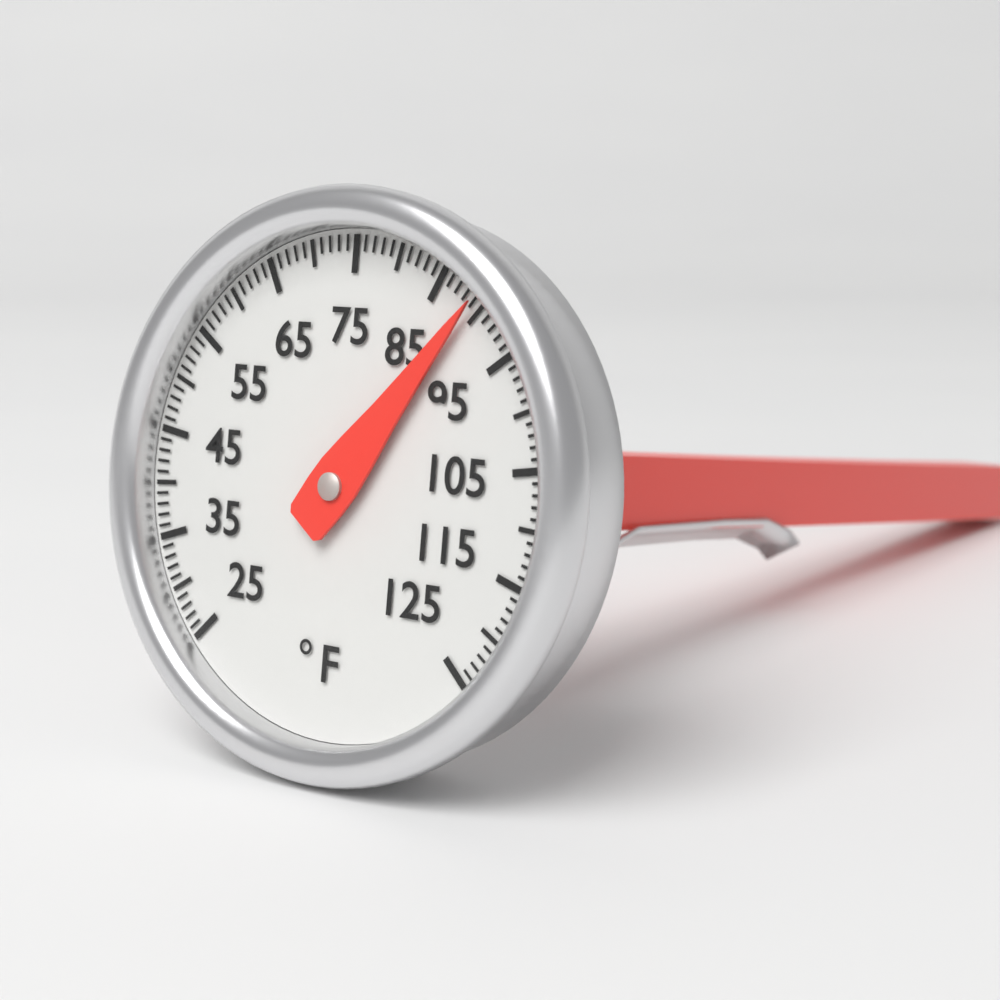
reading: 89 °F
